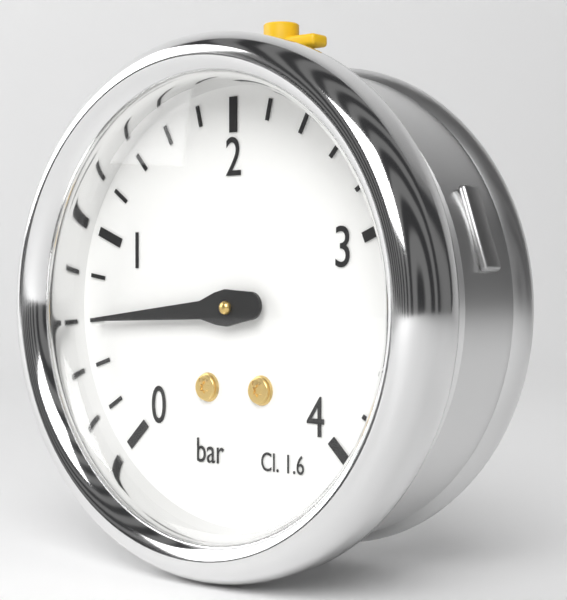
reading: 0.6 bar
